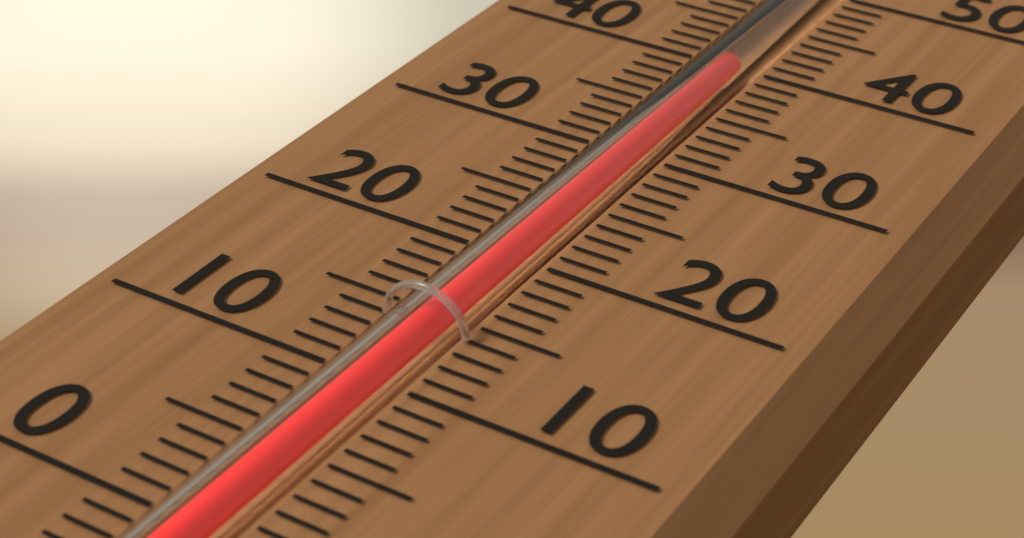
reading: 40 (no unit)
